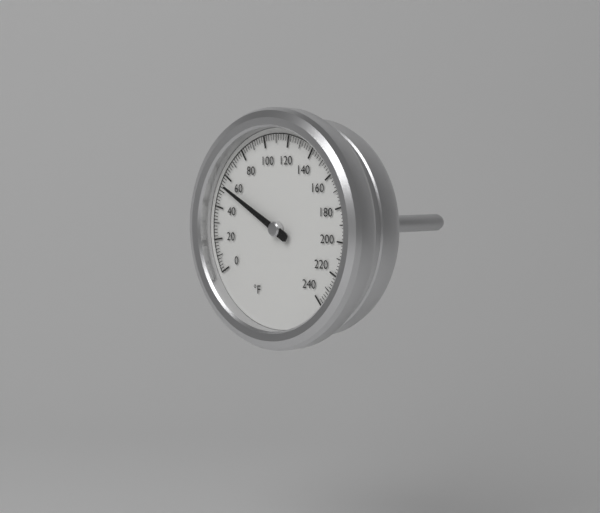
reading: 54 °F
